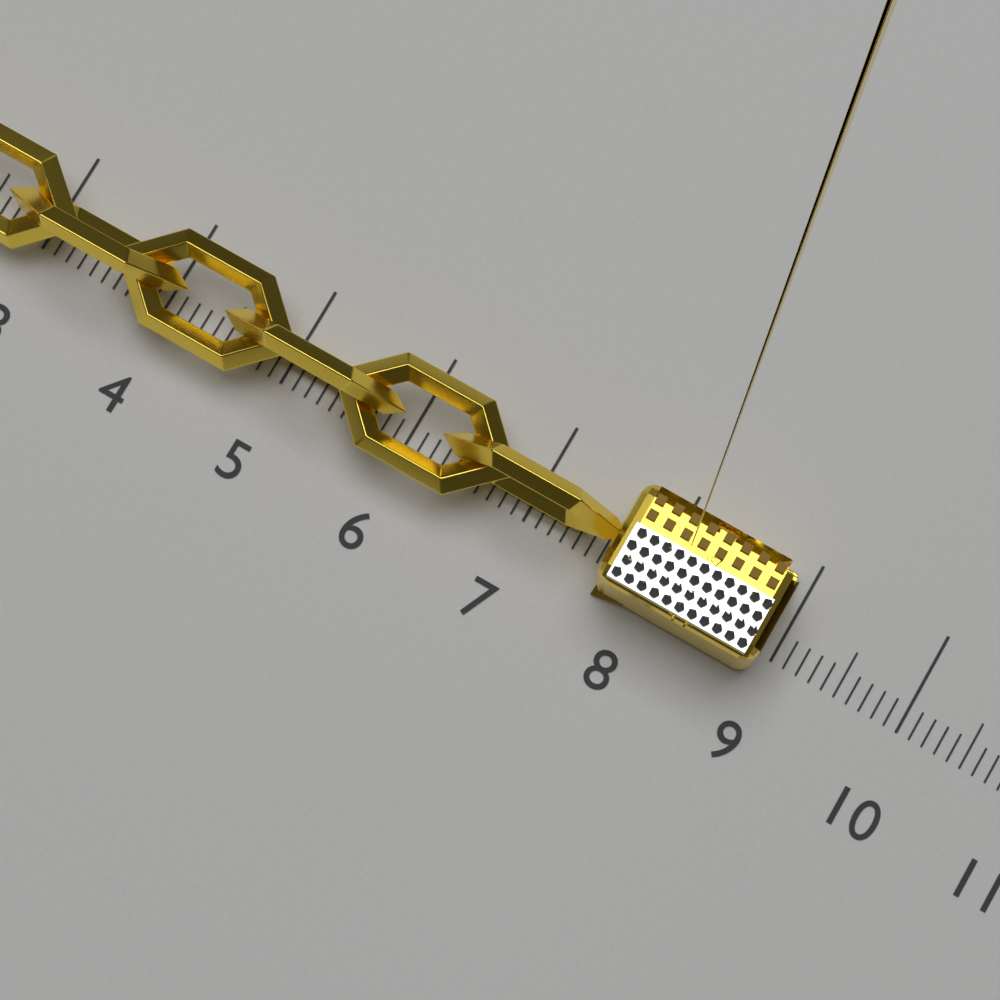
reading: 8.9 (no unit)
